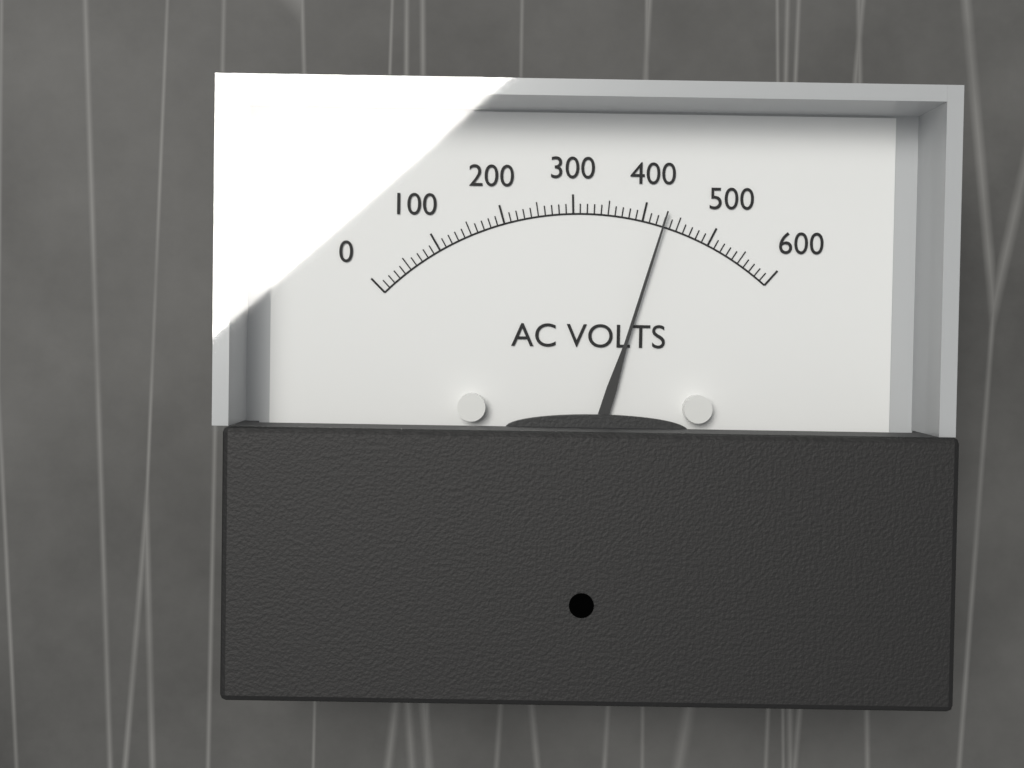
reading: 430 V
